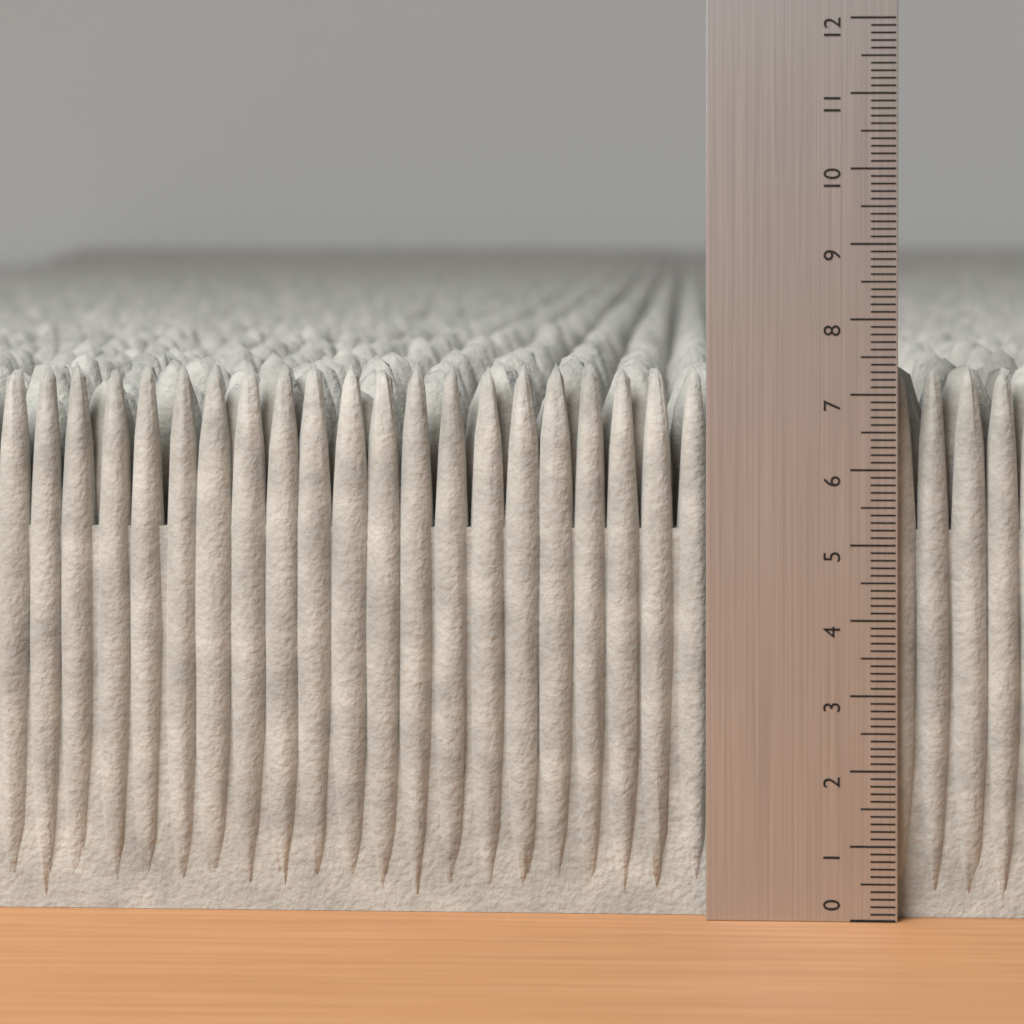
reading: 7.4 (no unit)
